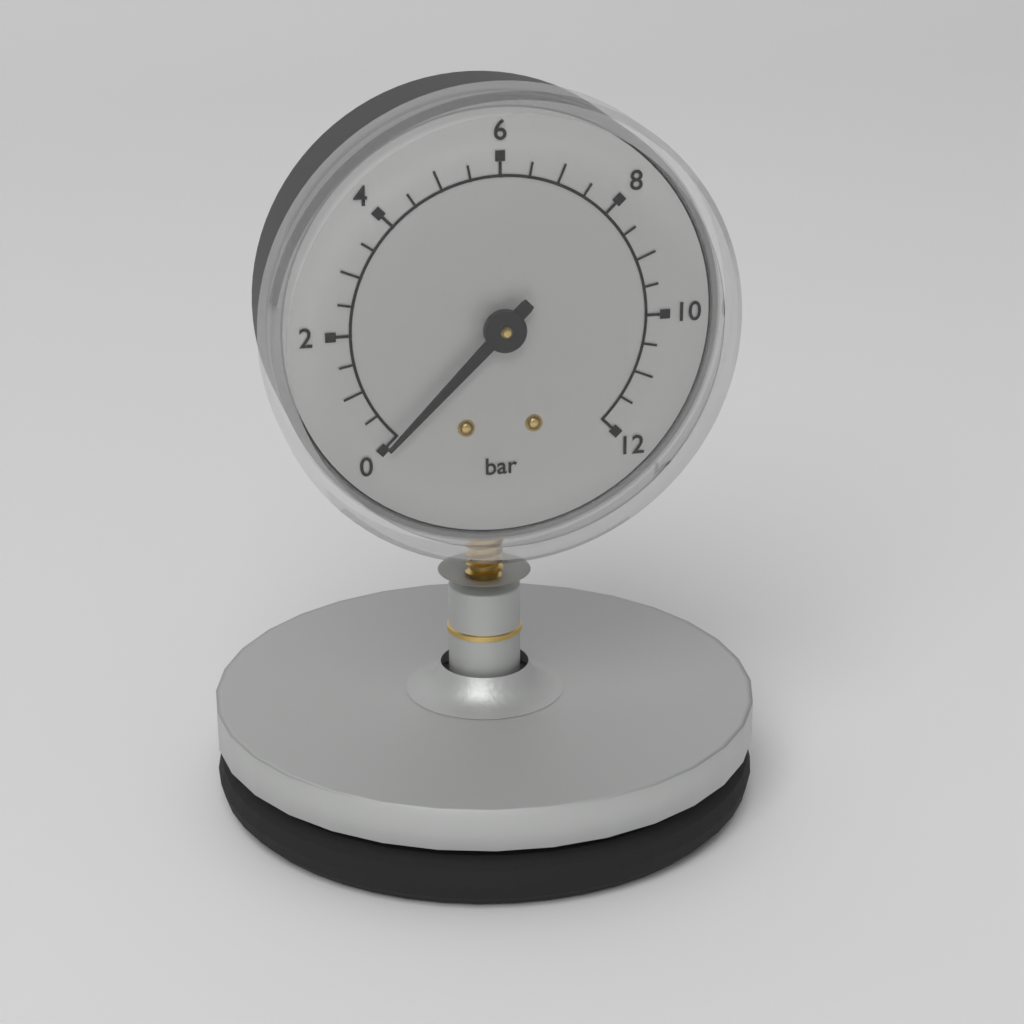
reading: 0.0 bar
